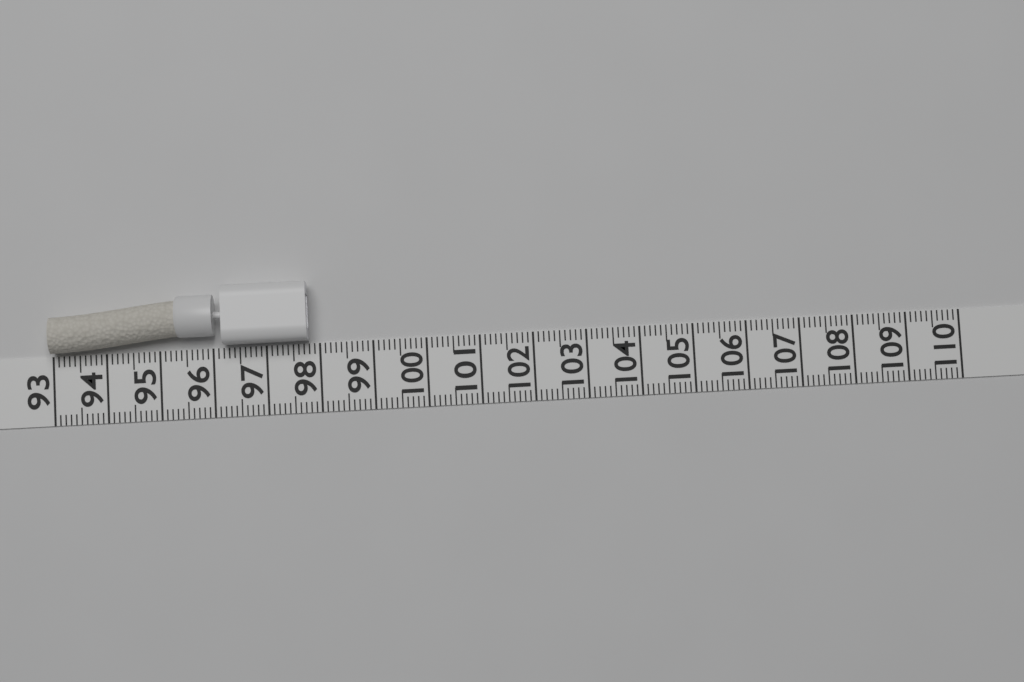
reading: 97.8 (no unit)
